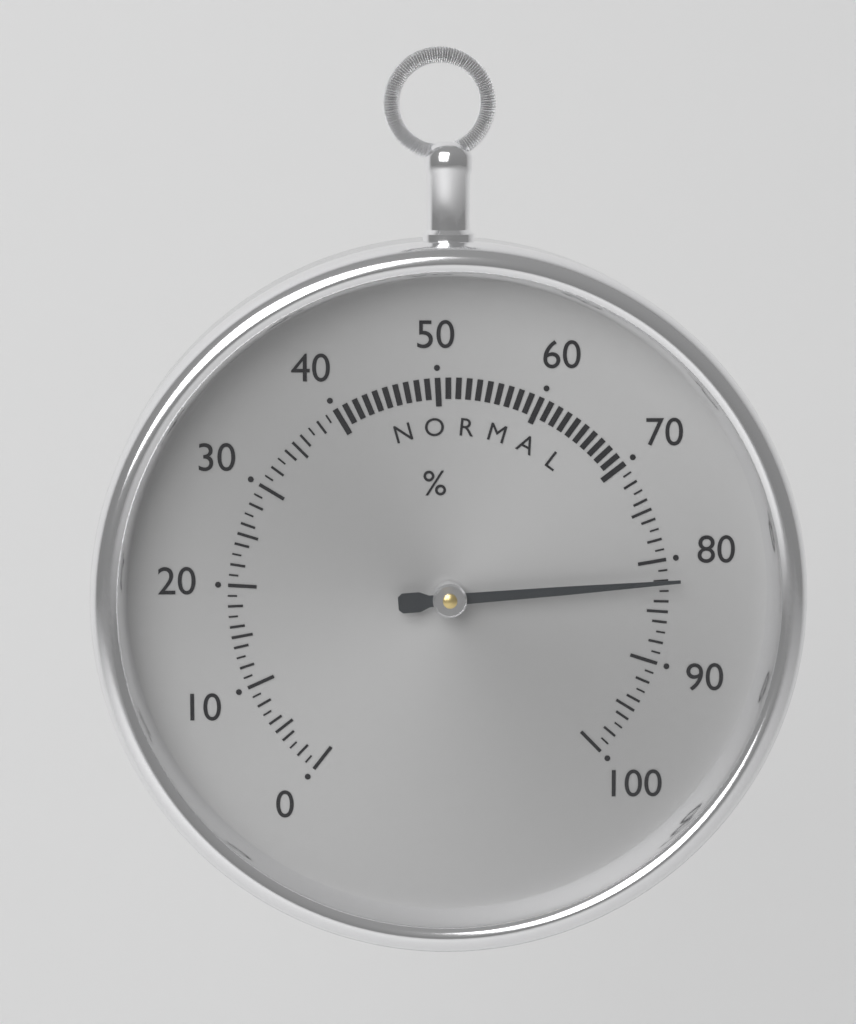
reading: 82 %
